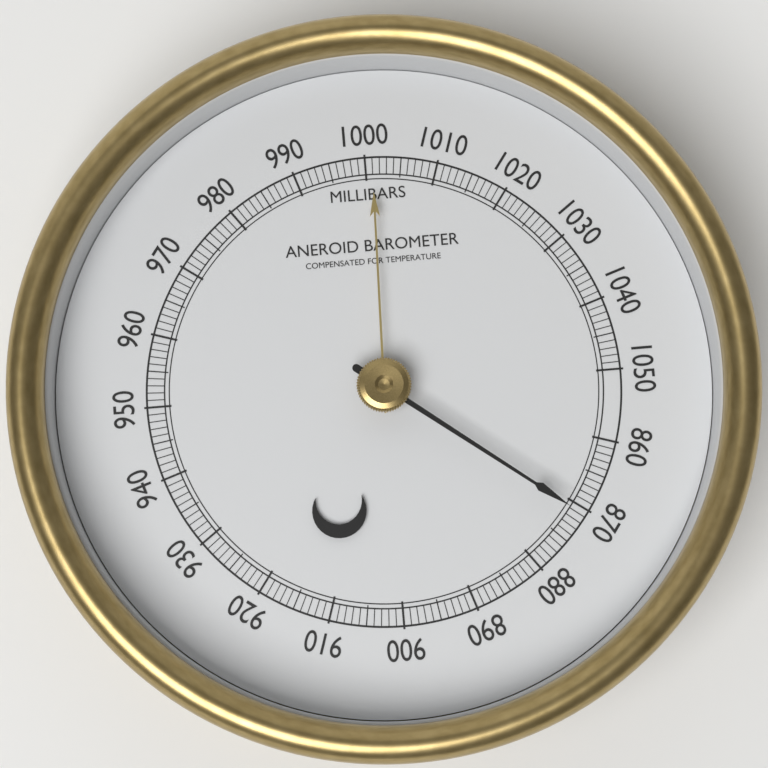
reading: 871 mbar
